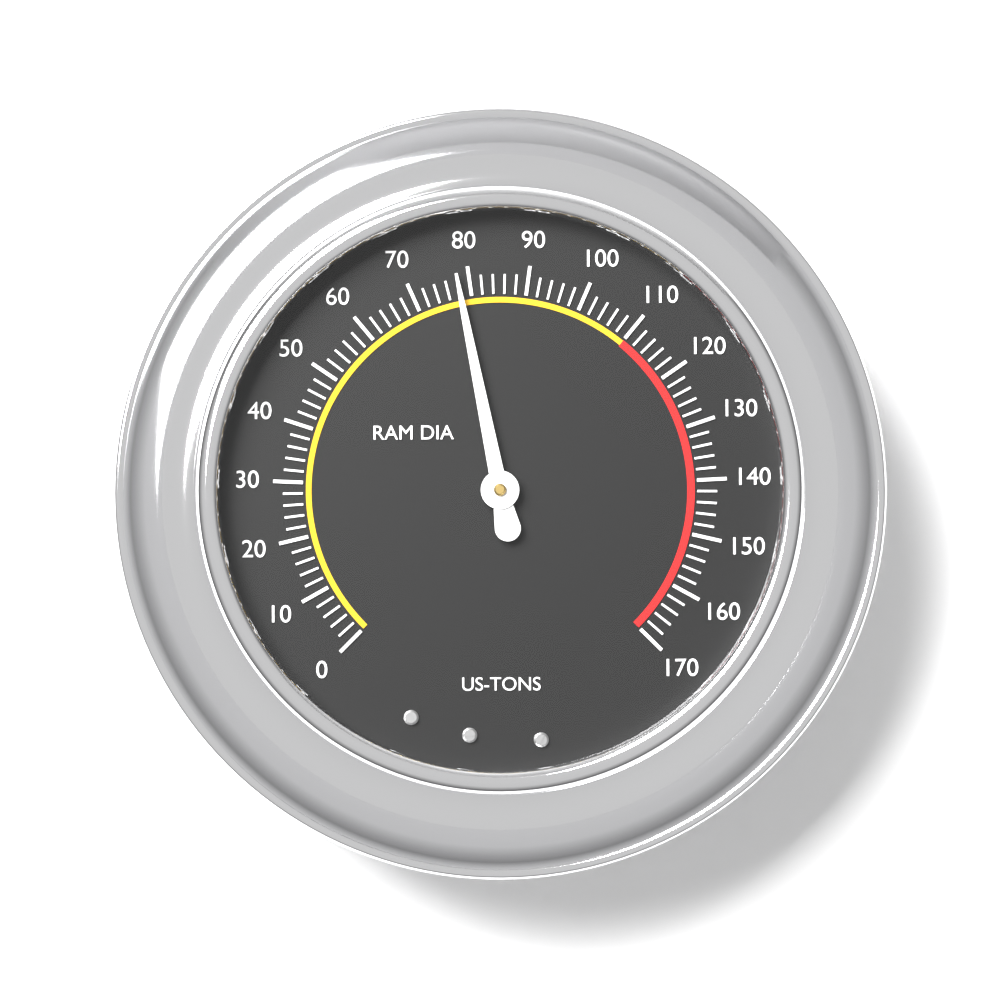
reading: 78 US-TONS
